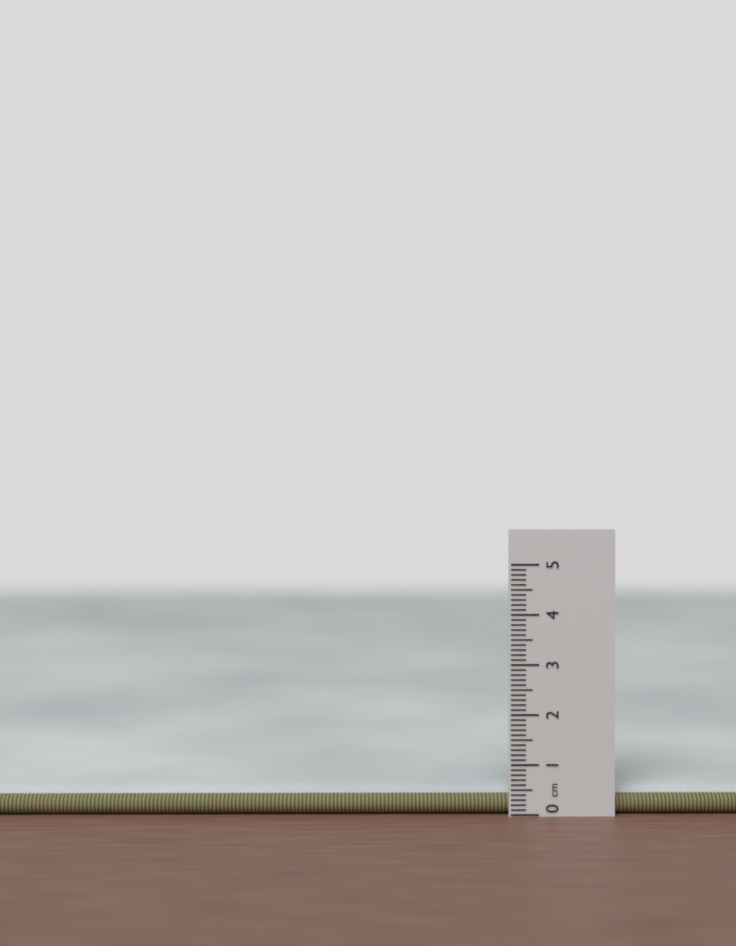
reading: 0.5 cm
